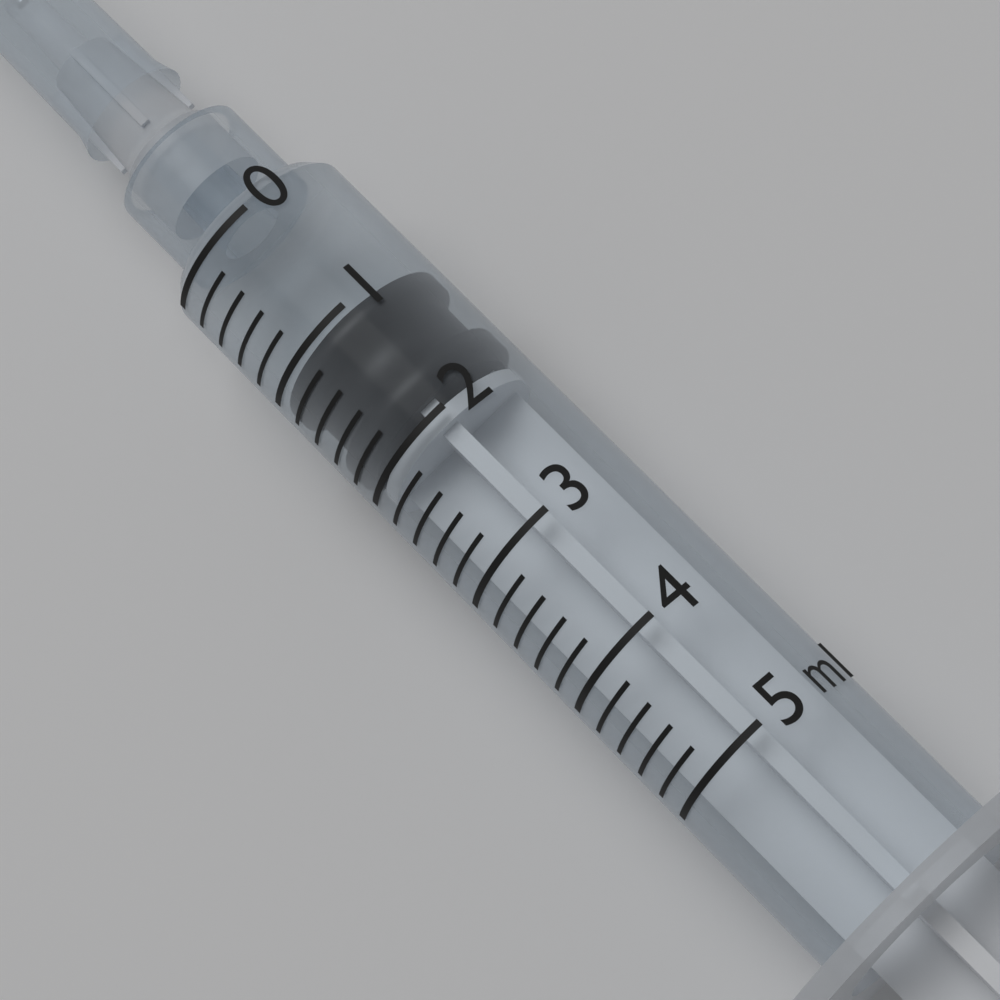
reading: 1.0 ml
